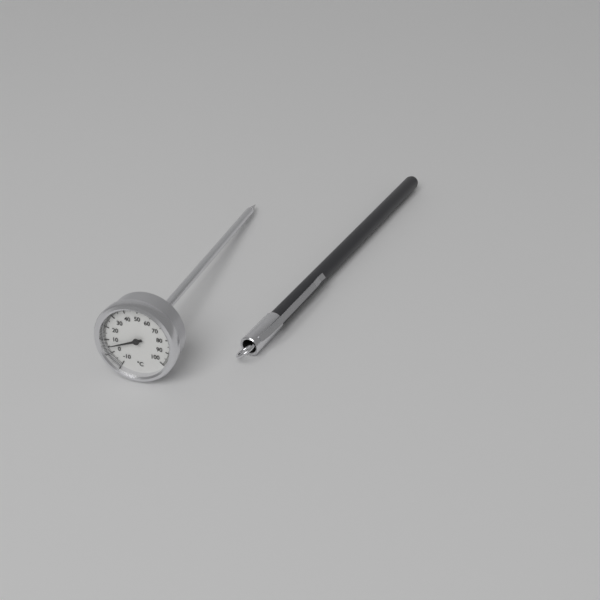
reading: 5 °C
